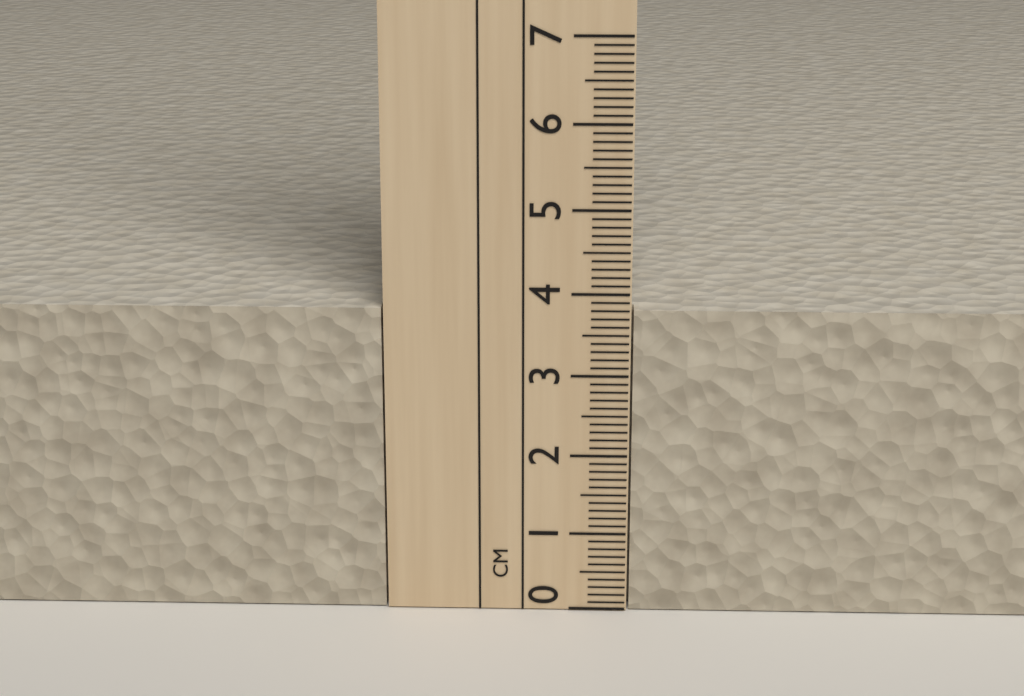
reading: 3.8 cm
